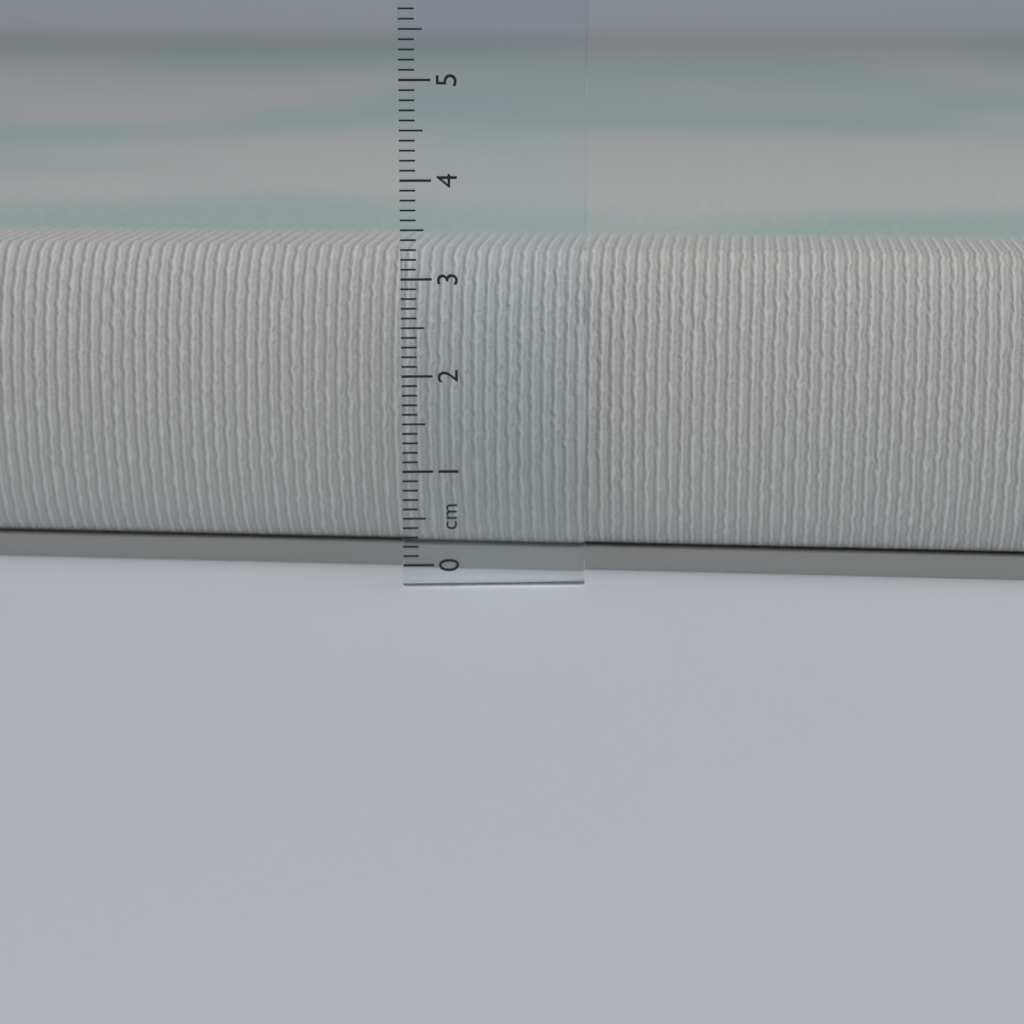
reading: 3.2 cm
